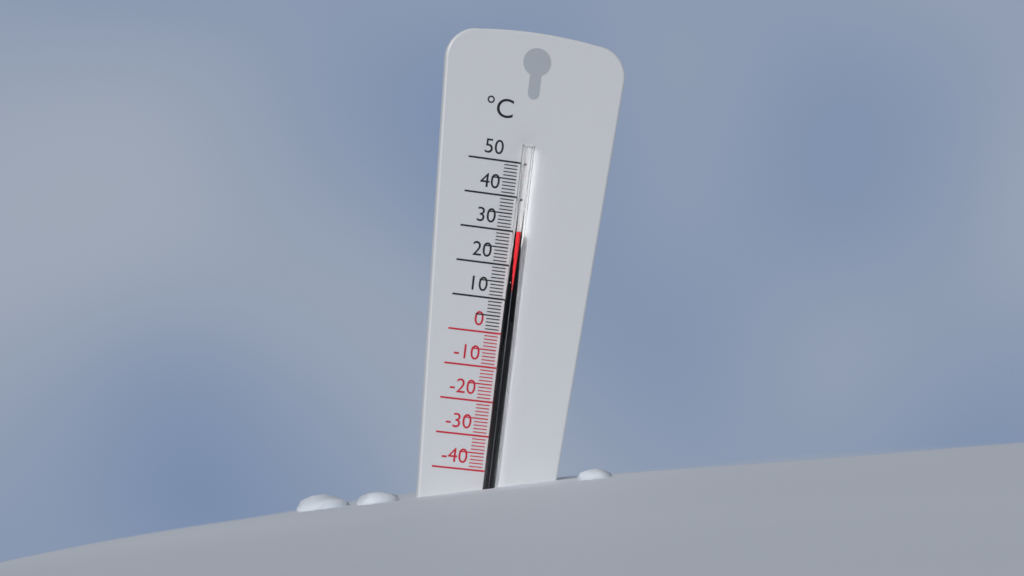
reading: 30 °C
